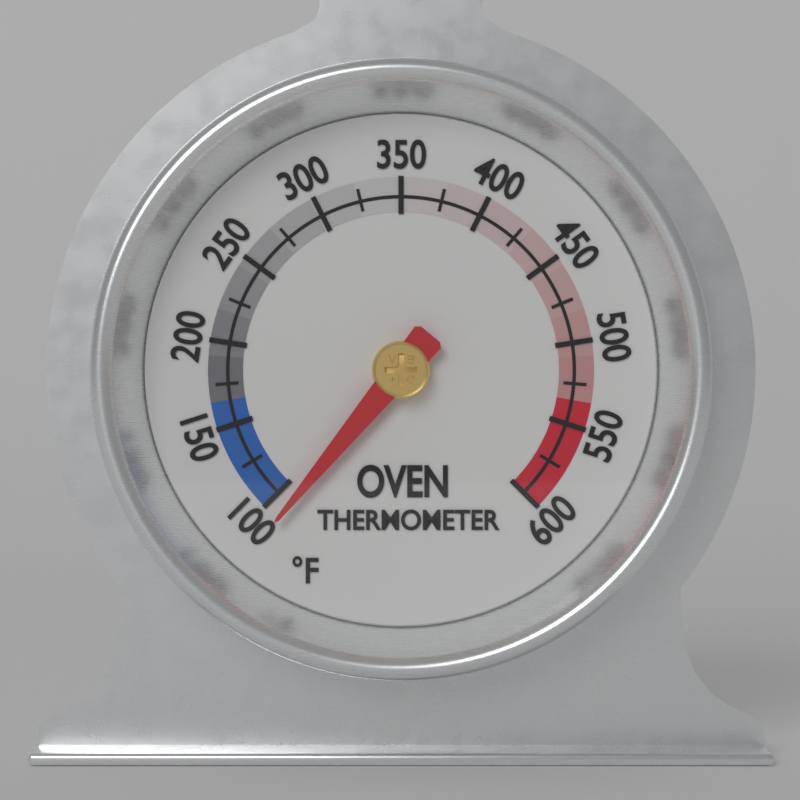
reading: 90 °F
